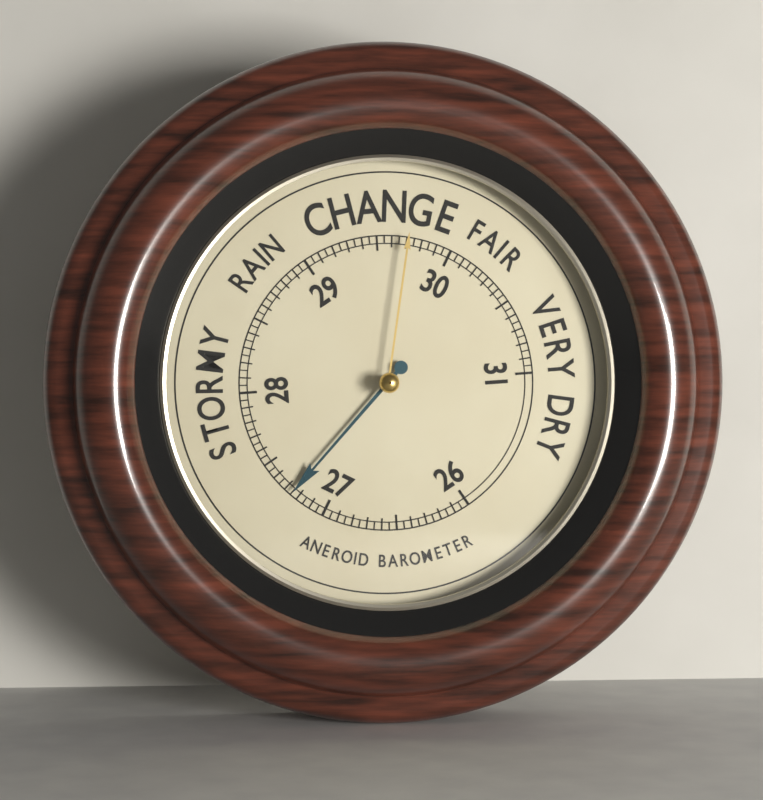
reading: 27.25 (no unit)
